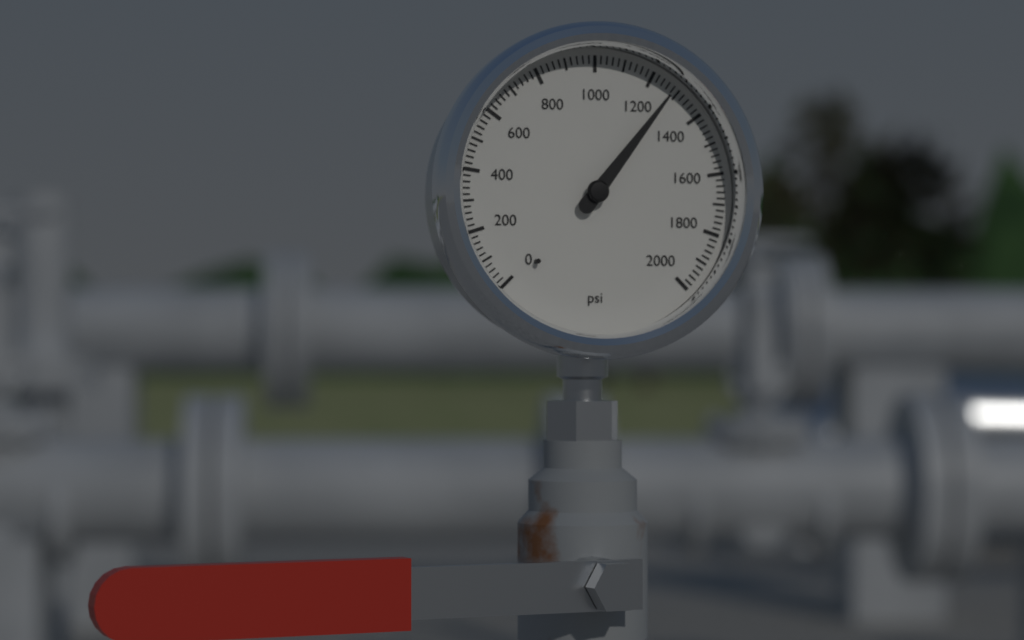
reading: 1280 psi
